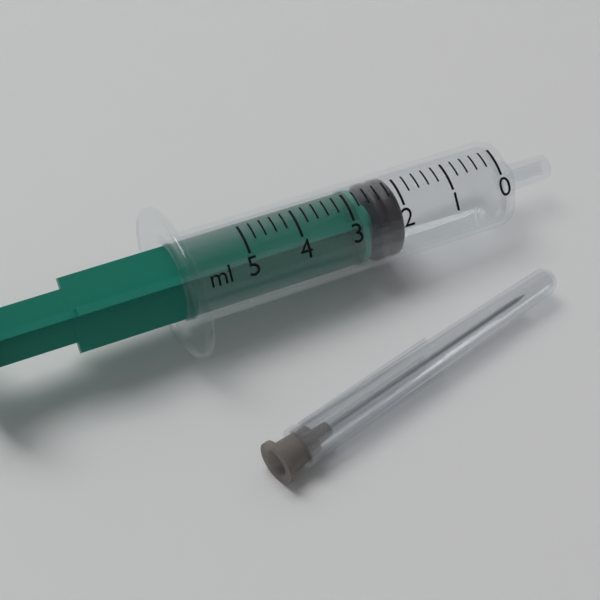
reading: 2.0 ml
